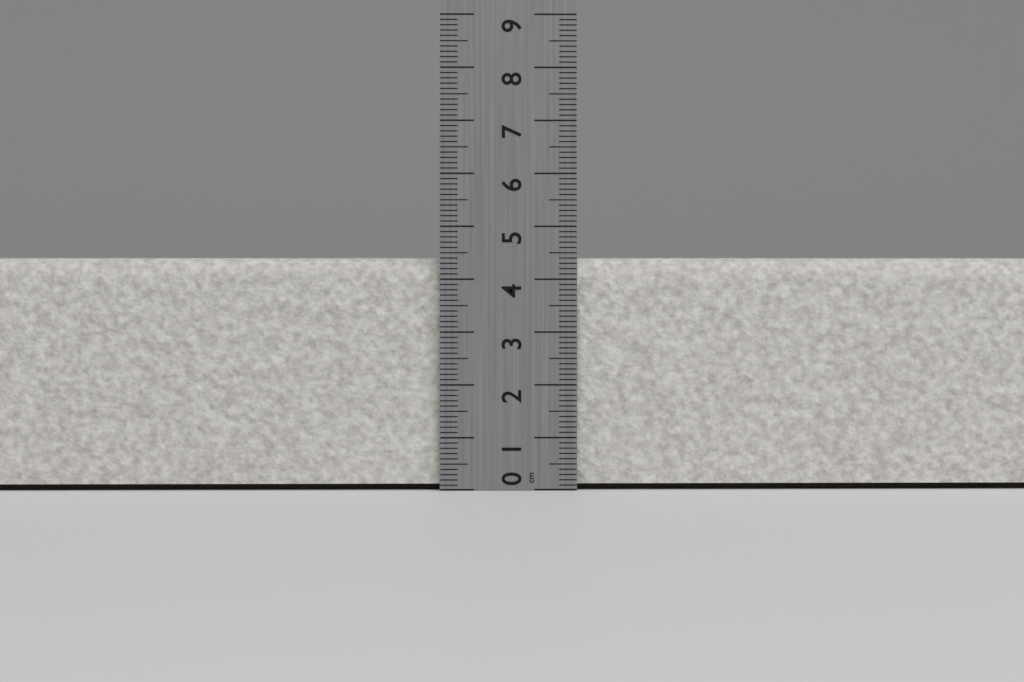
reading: 4.4 cm
